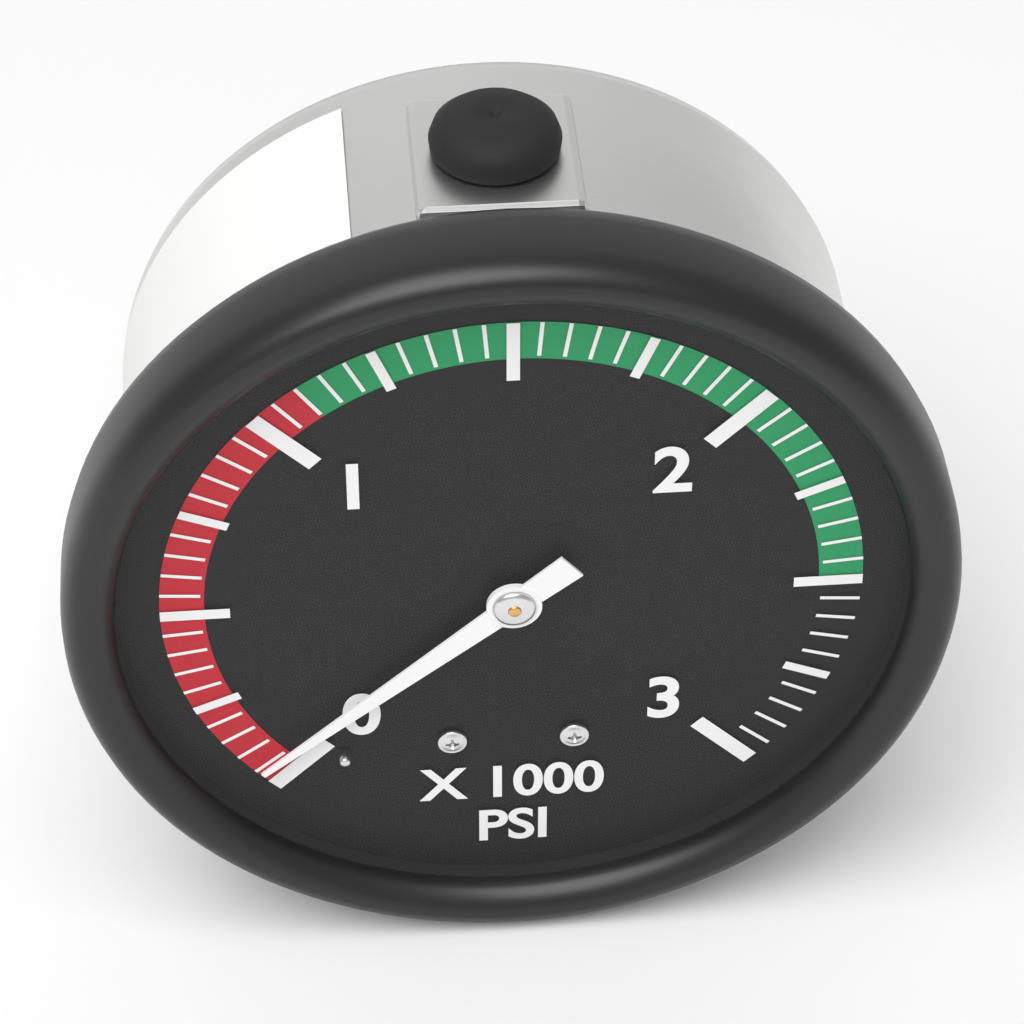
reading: 50 psi
